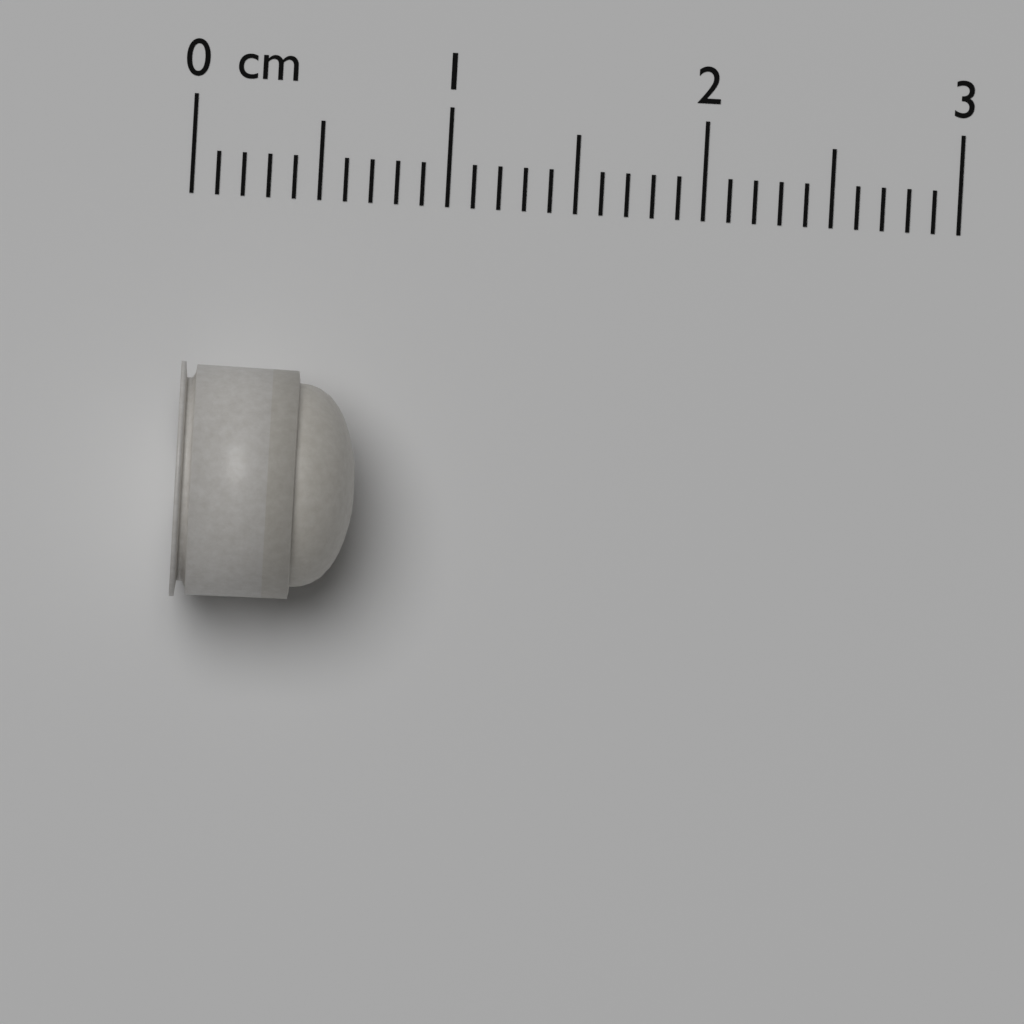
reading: 0.7 cm
